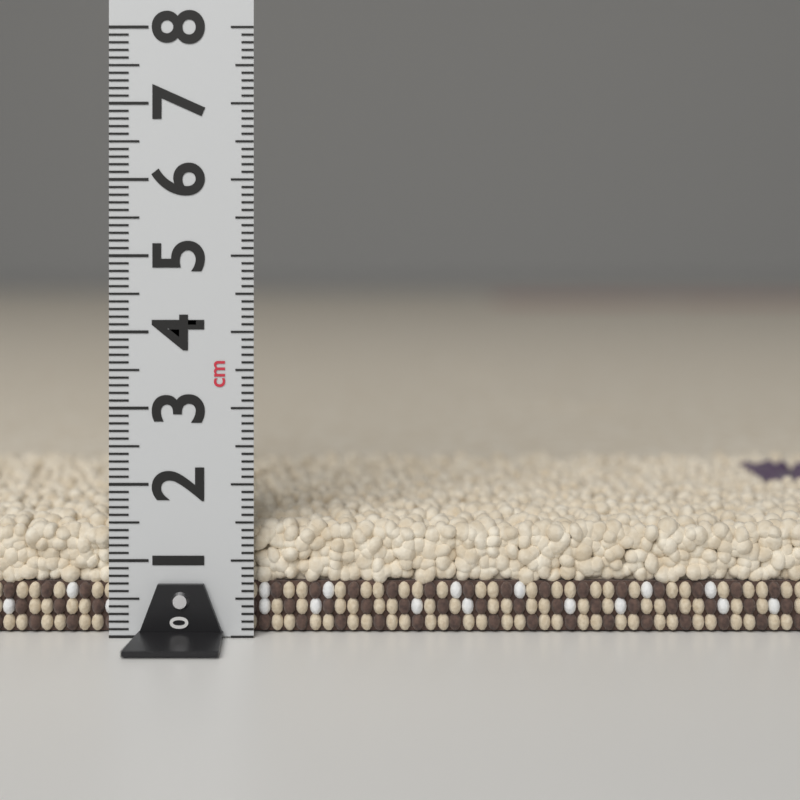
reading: 1.5 cm
